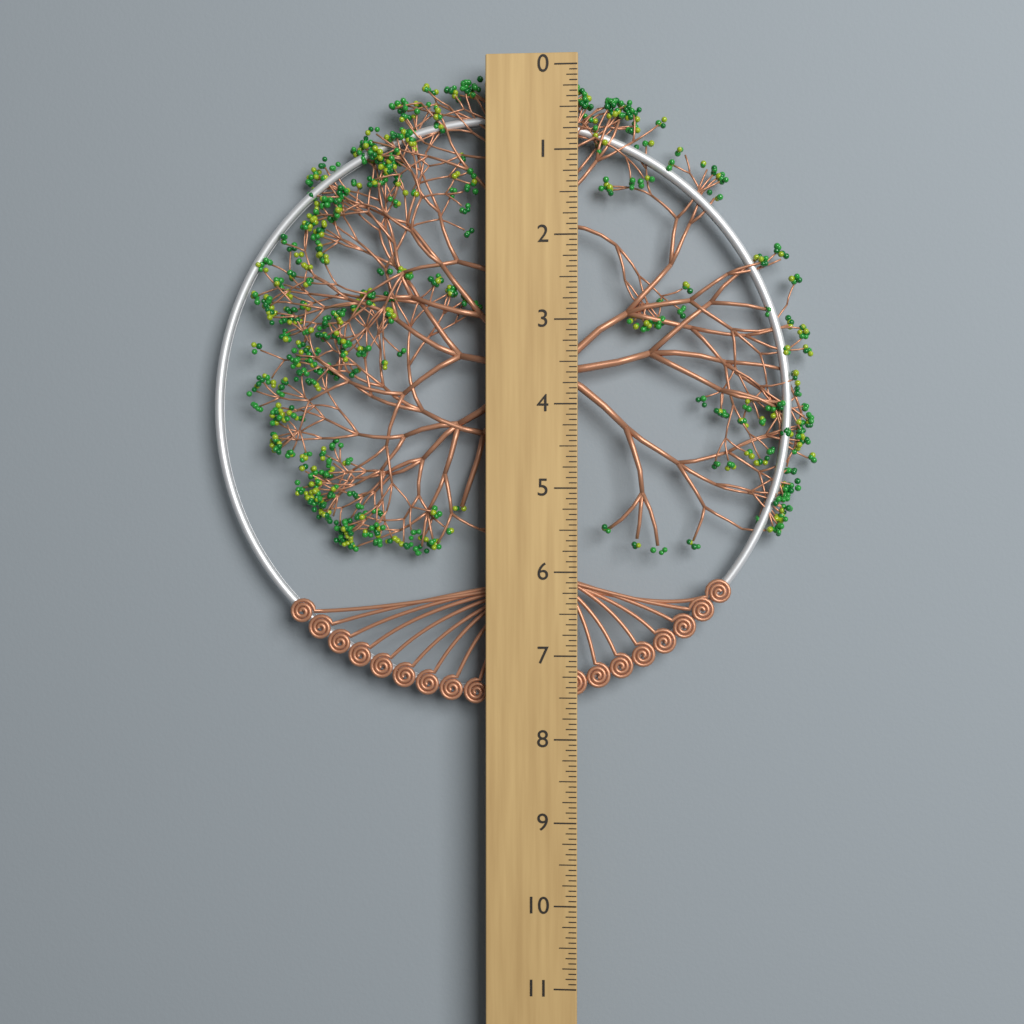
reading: 7.6250 (no unit)
